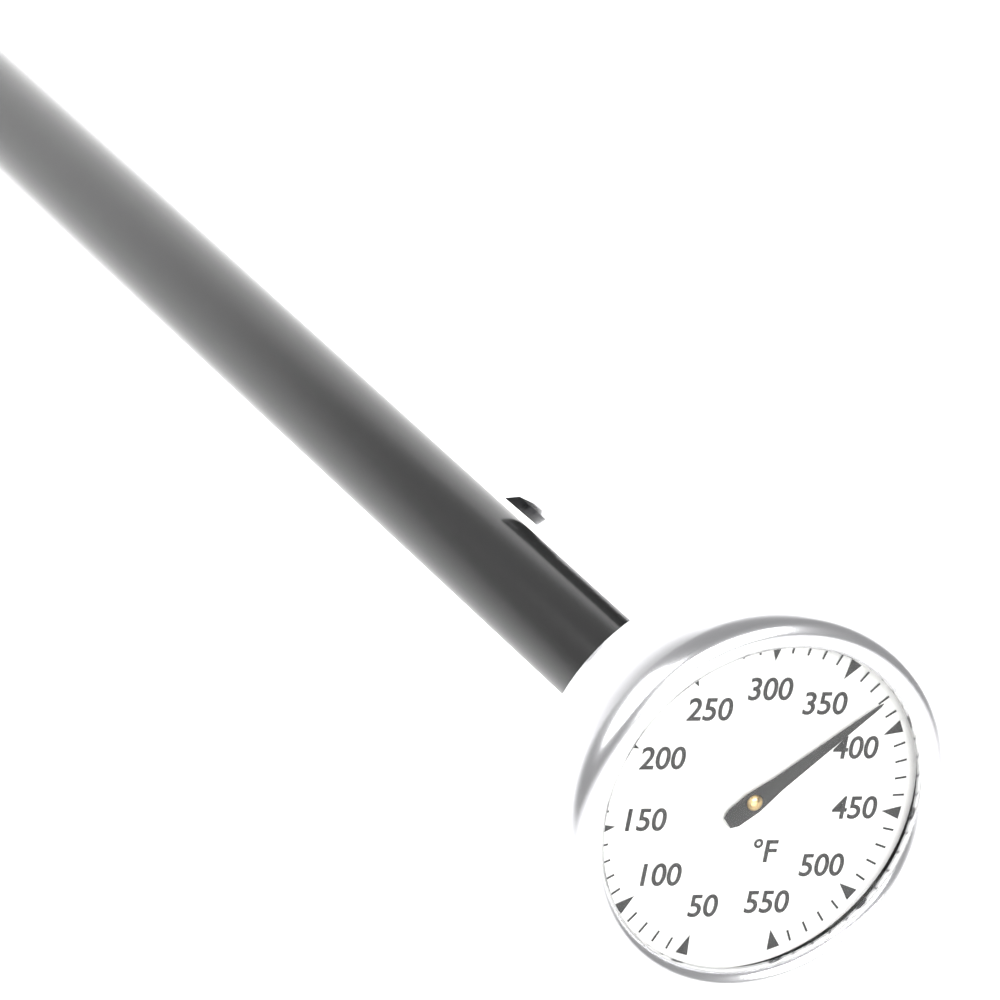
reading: 380 °F
